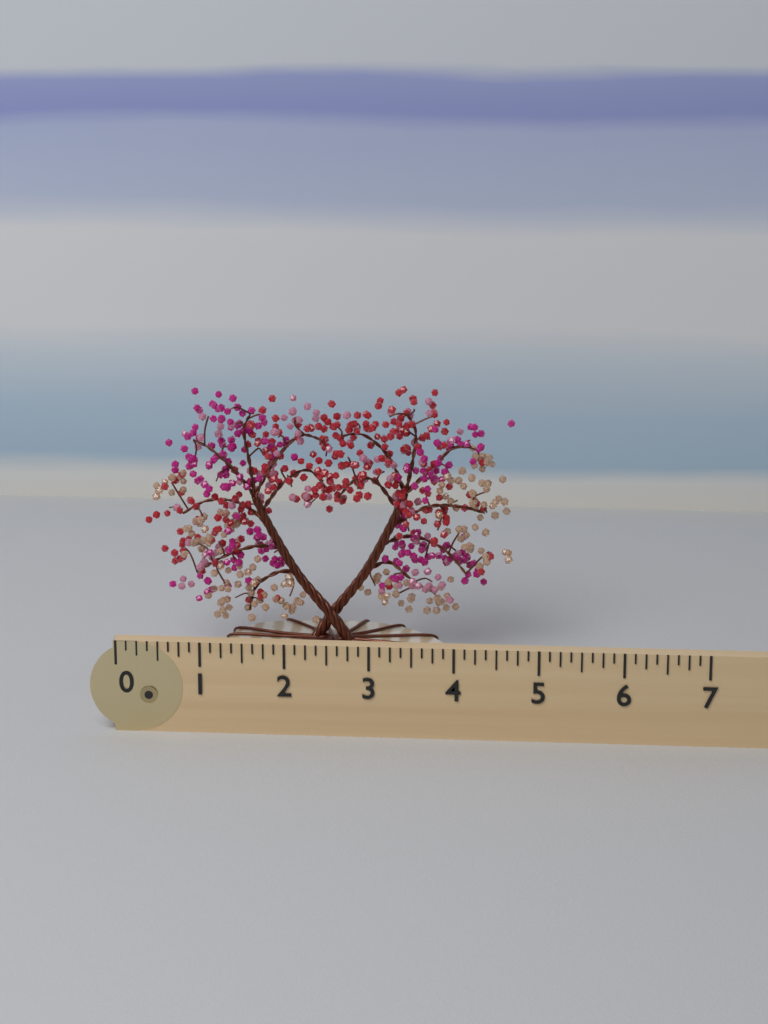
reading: 4.625 (no unit)
